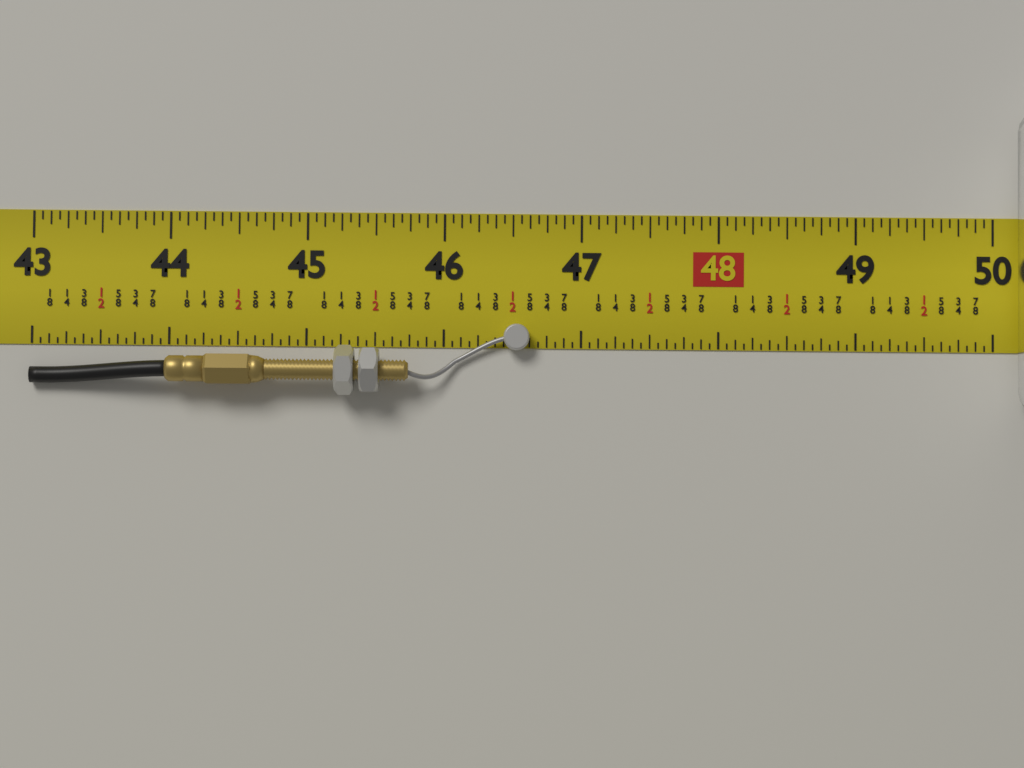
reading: 46.6250 in
